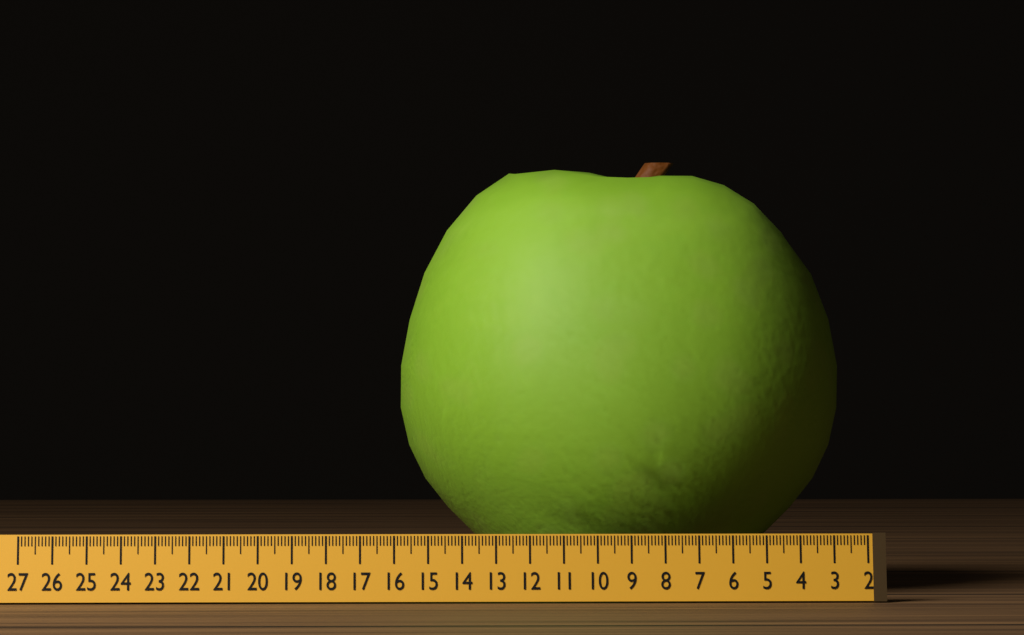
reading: 15.7 (no unit)
